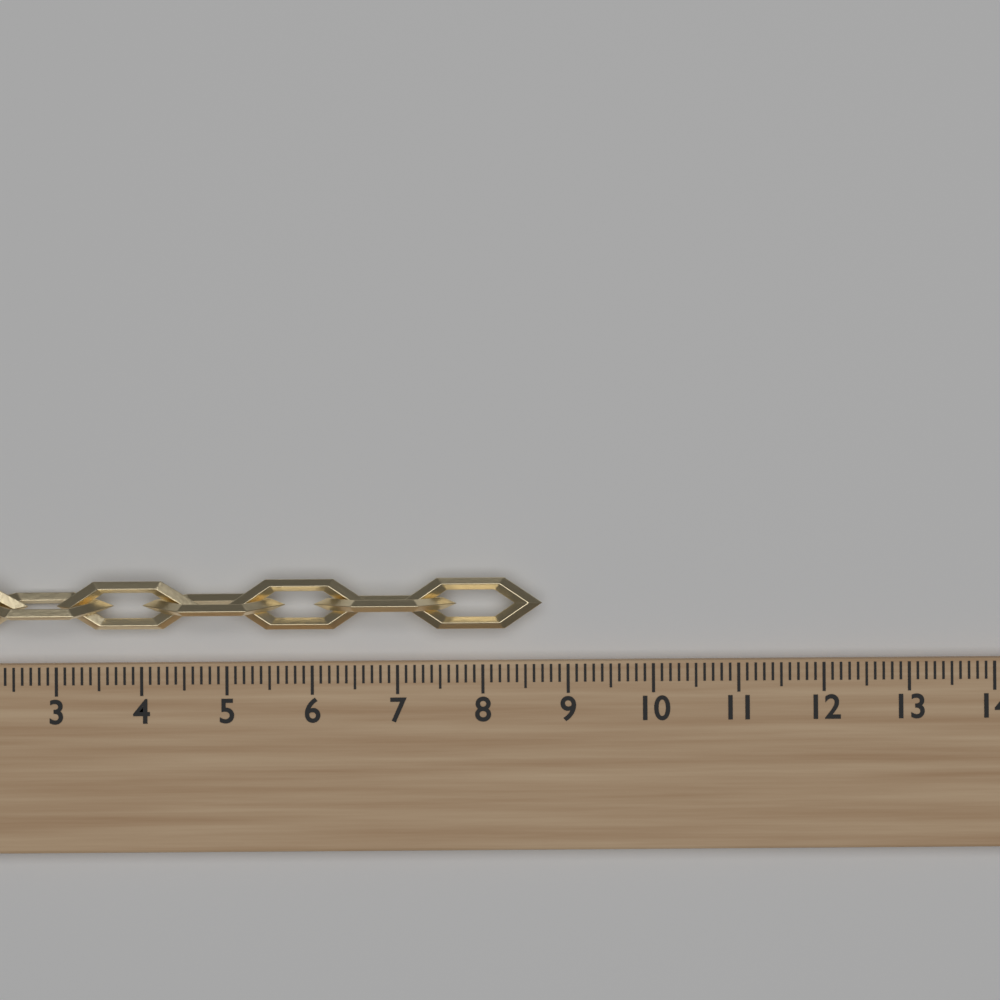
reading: 8.7 (no unit)
